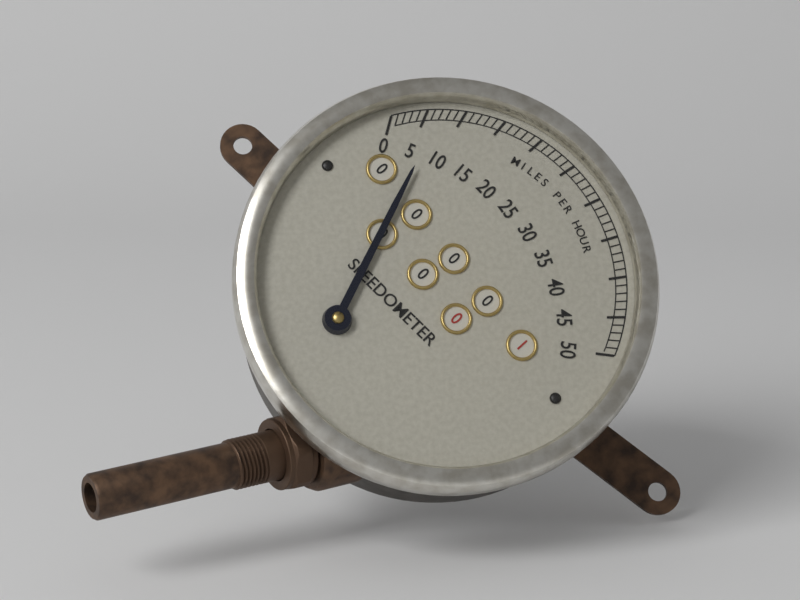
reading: 7 mph
